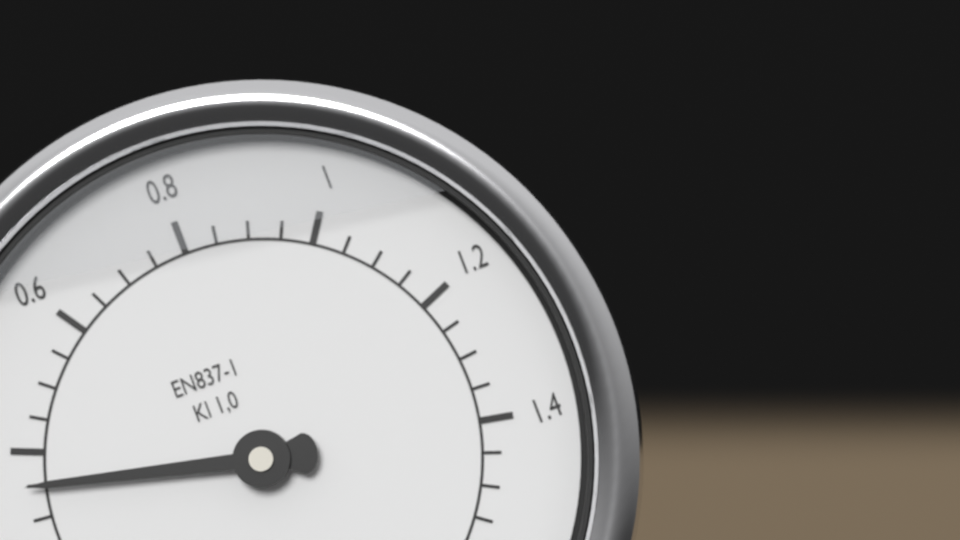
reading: 0.35 MPa
